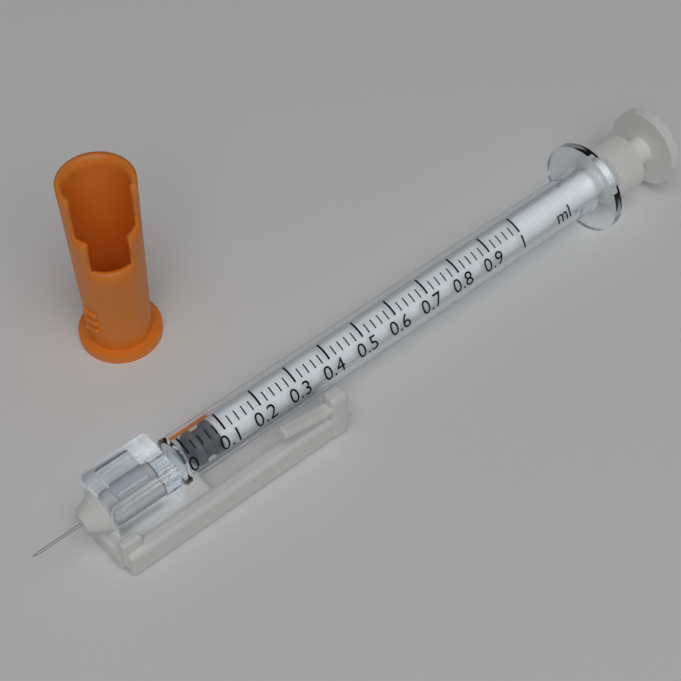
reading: 0.02 ml
